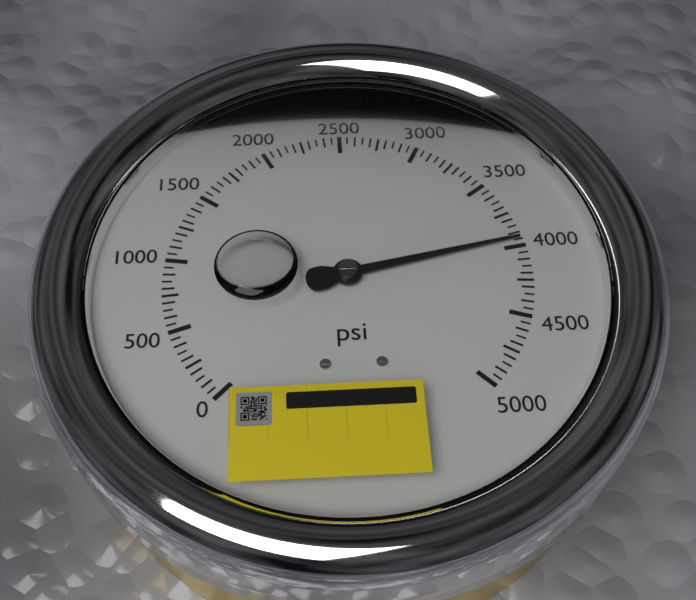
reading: 3950 psi
